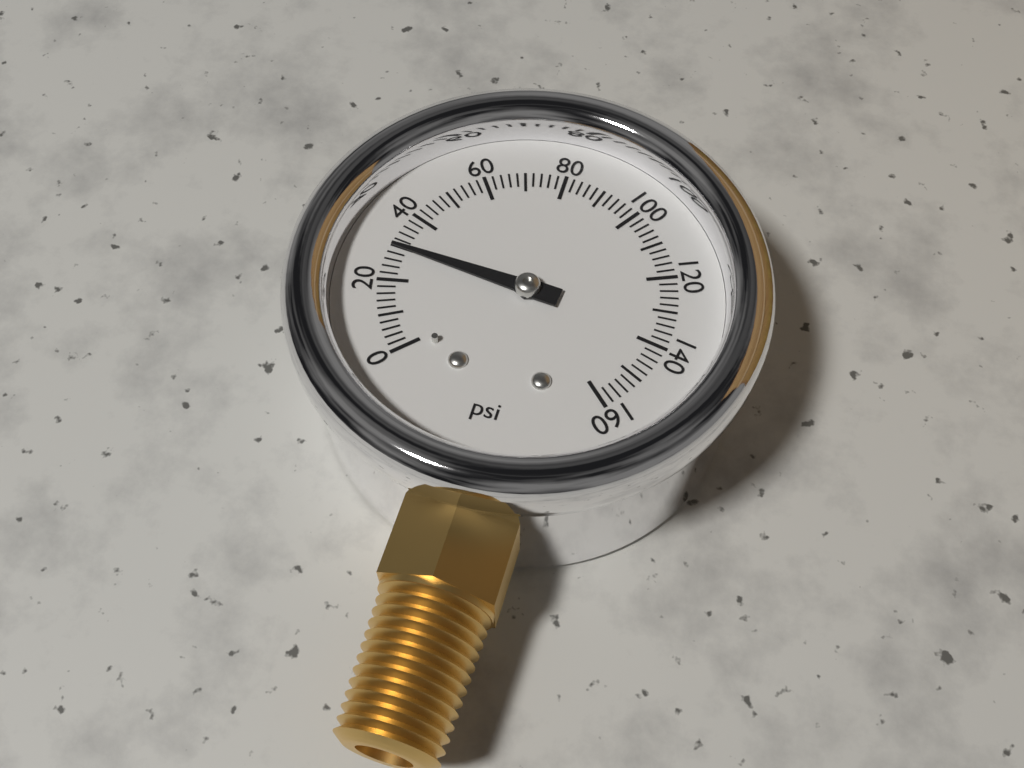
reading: 30 psi
